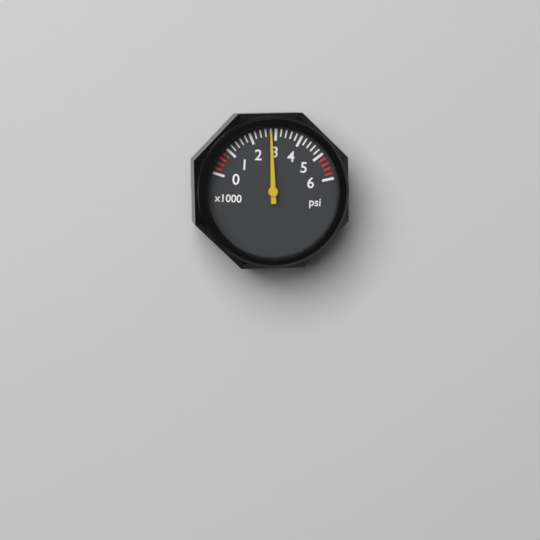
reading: 2800 psi
